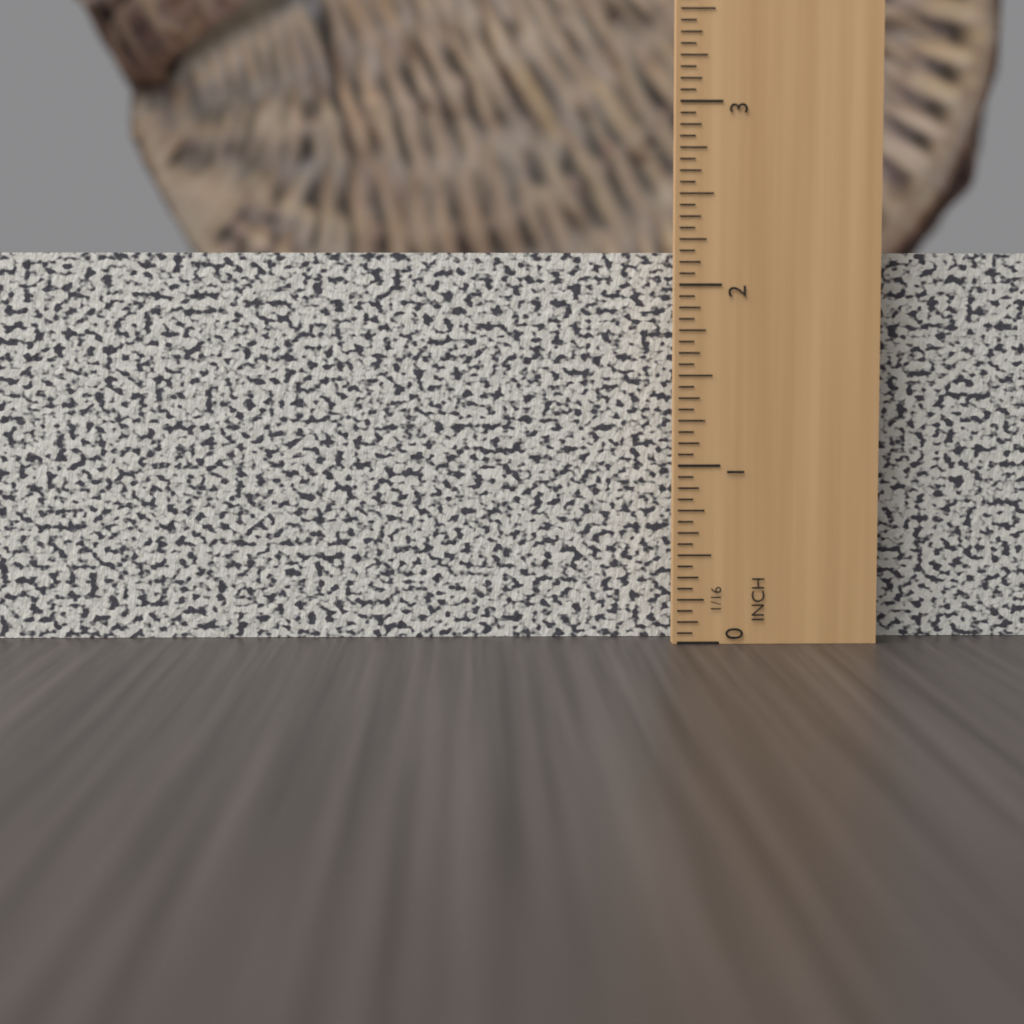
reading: 2.1875 in
